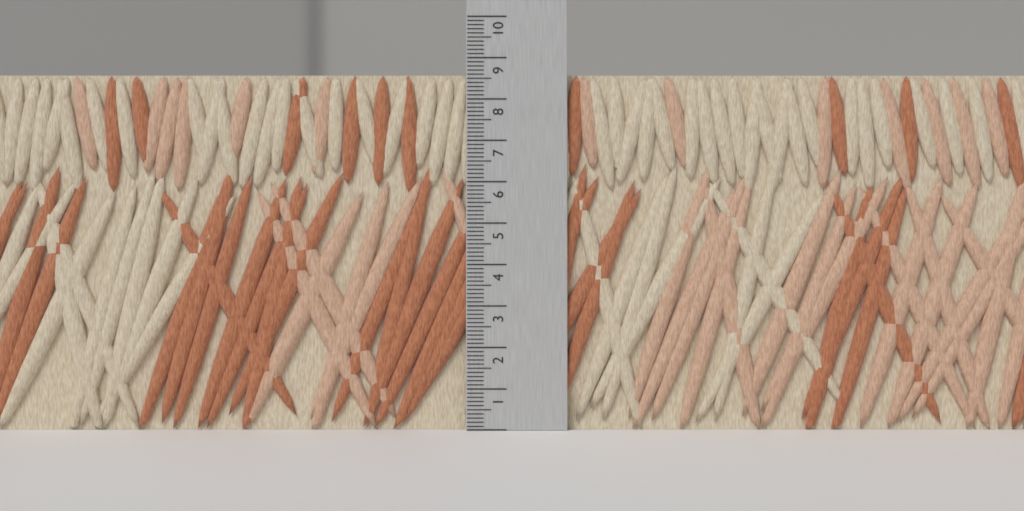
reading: 8.6 (no unit)
